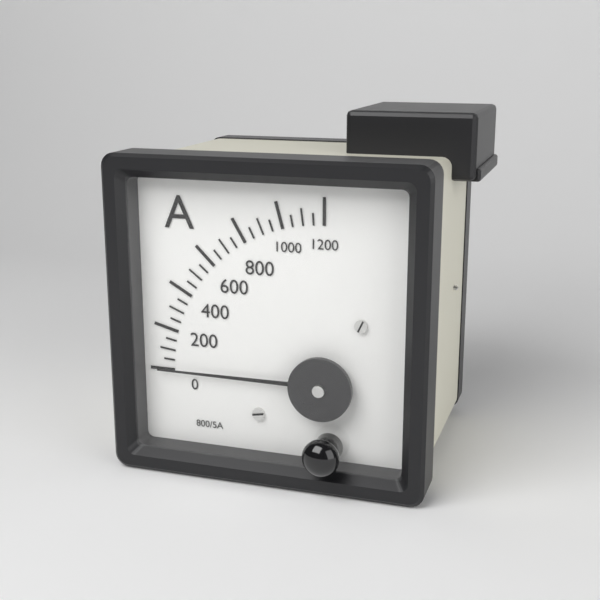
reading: 0 A
